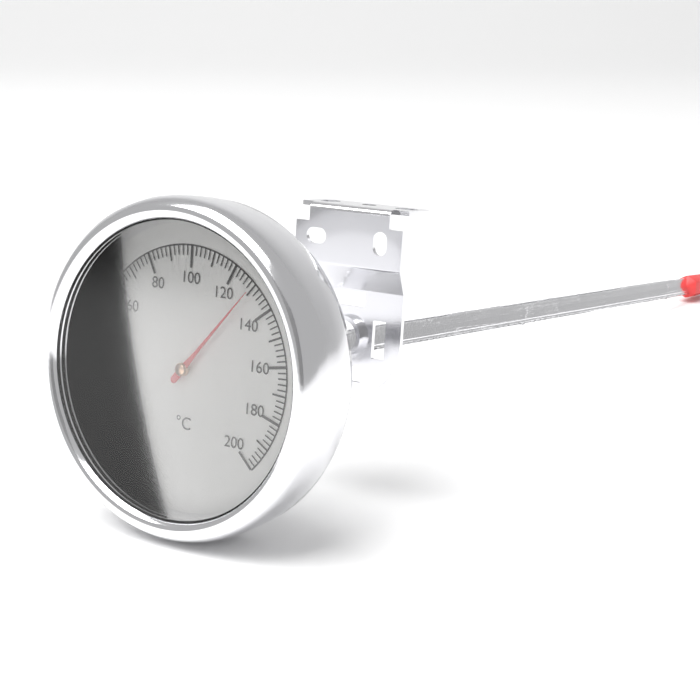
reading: 130 °C
